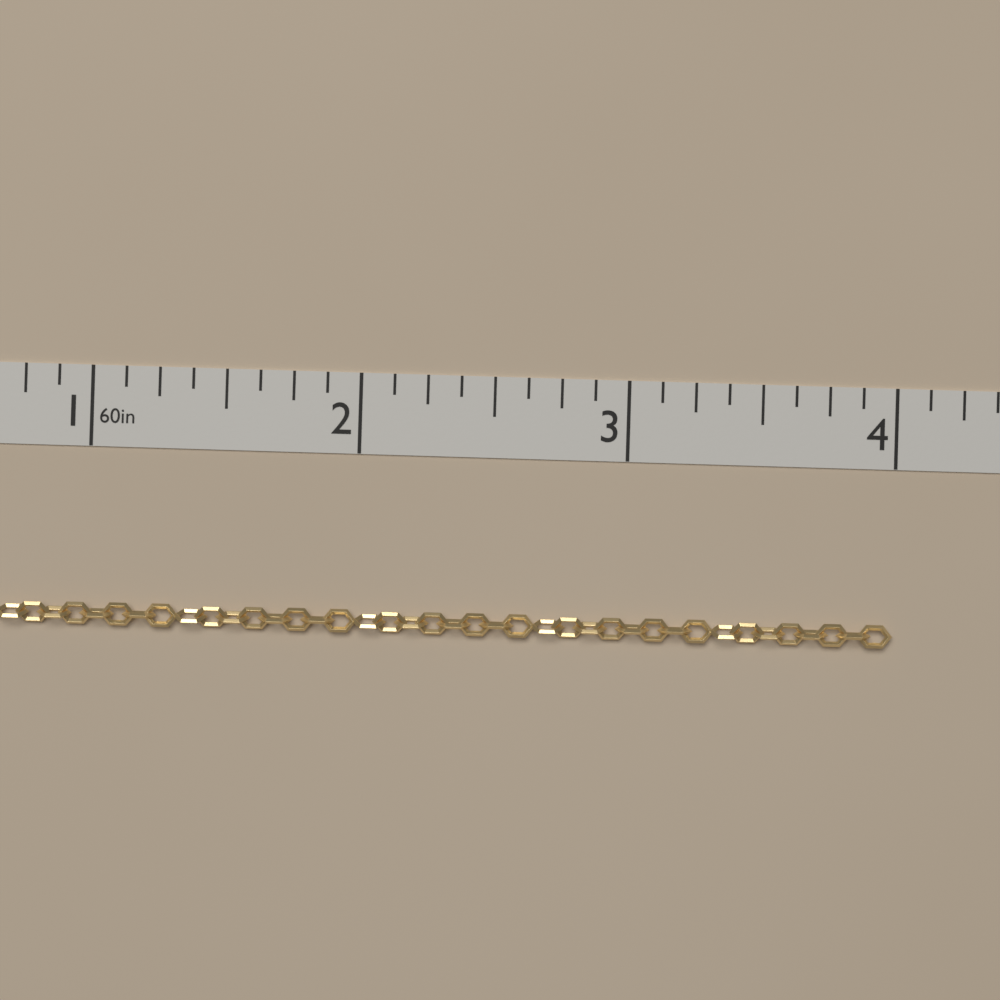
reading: 4.000 in
